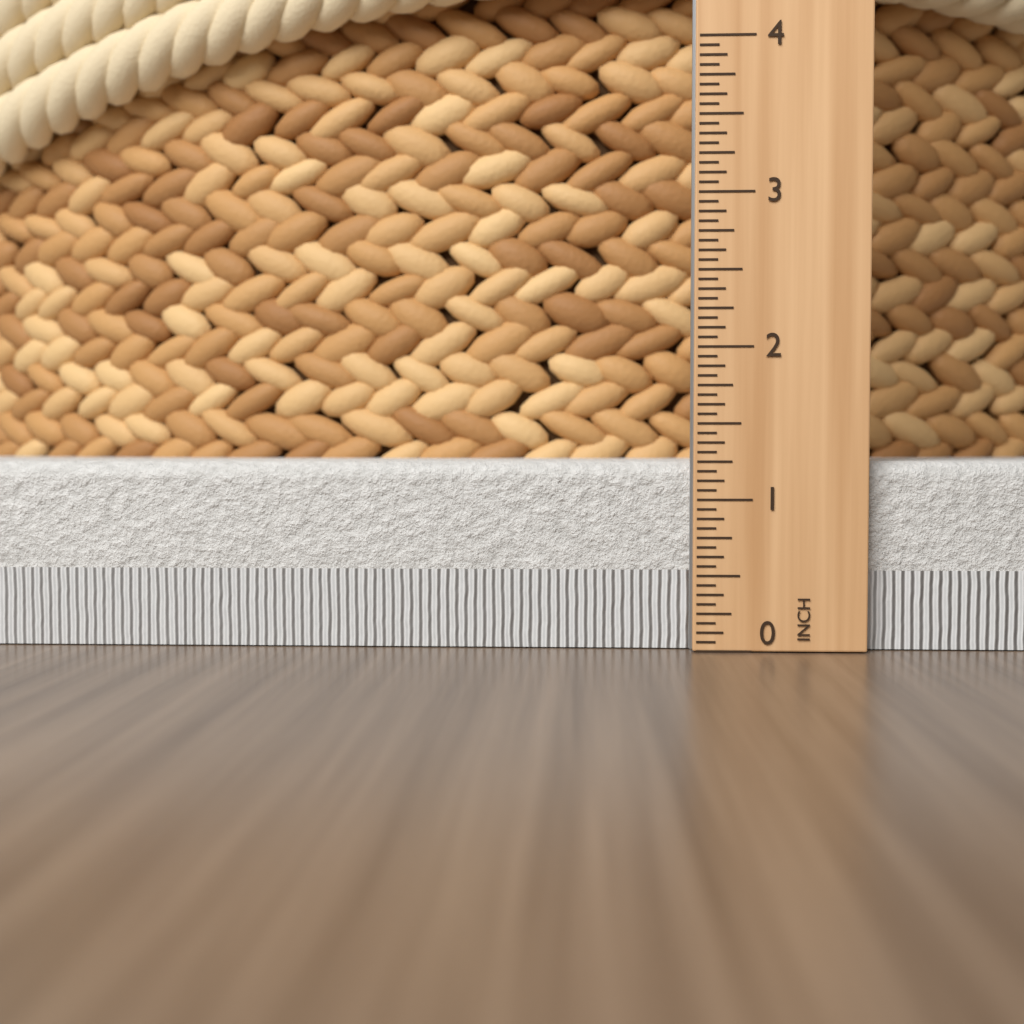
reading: 1.2500 in
